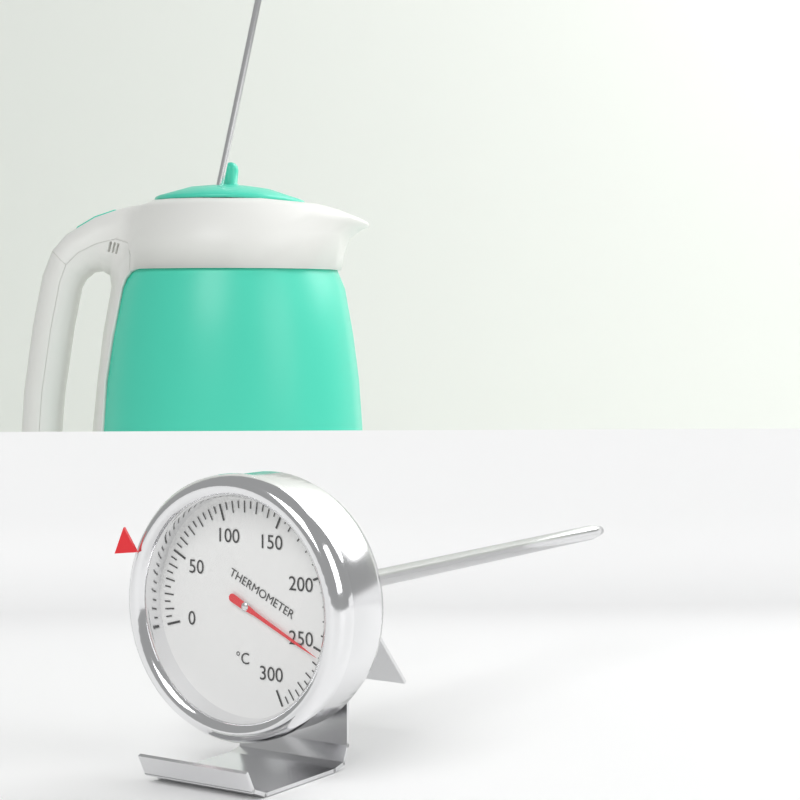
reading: 255 °C
